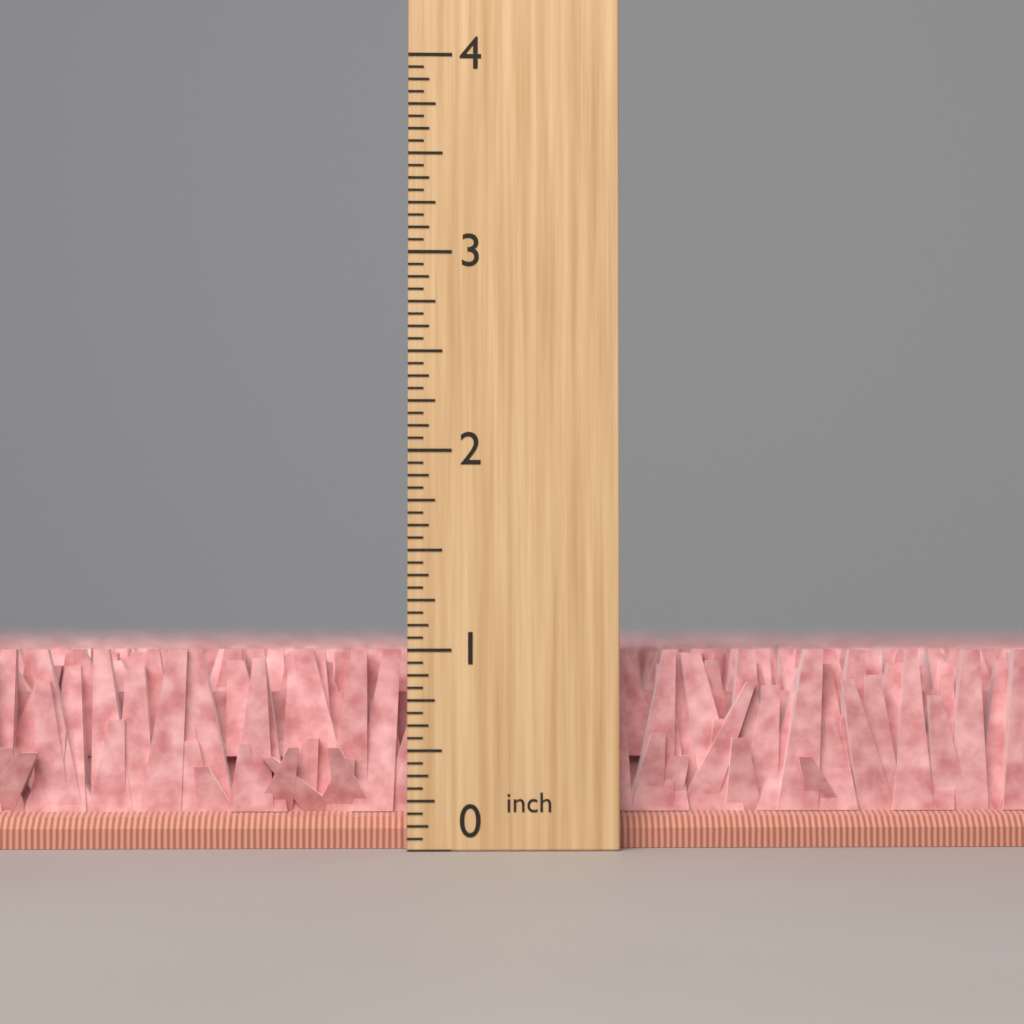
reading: 1.0000 inch
